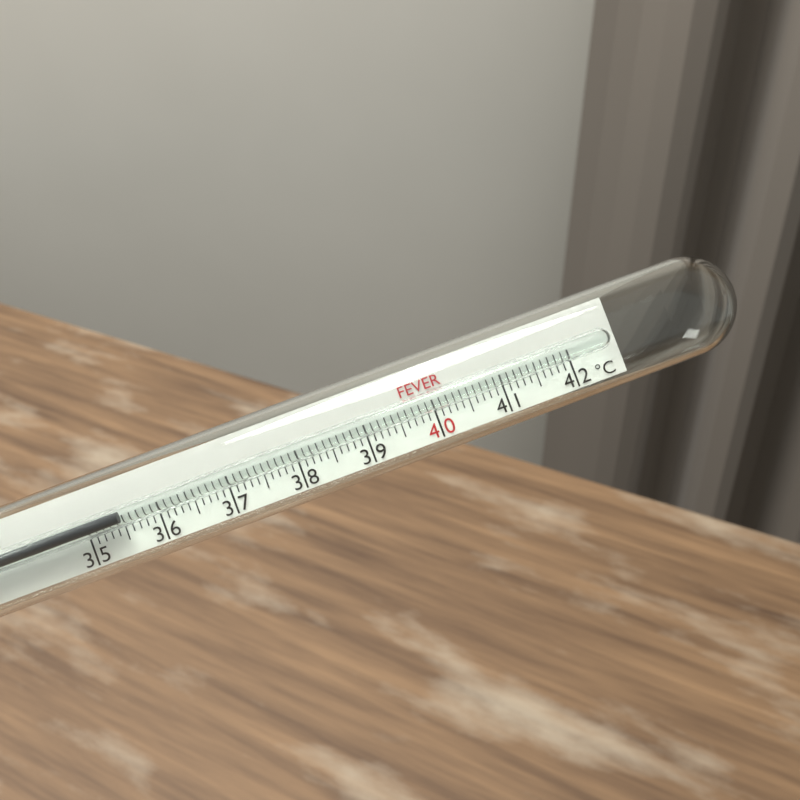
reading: 35.5 °C
